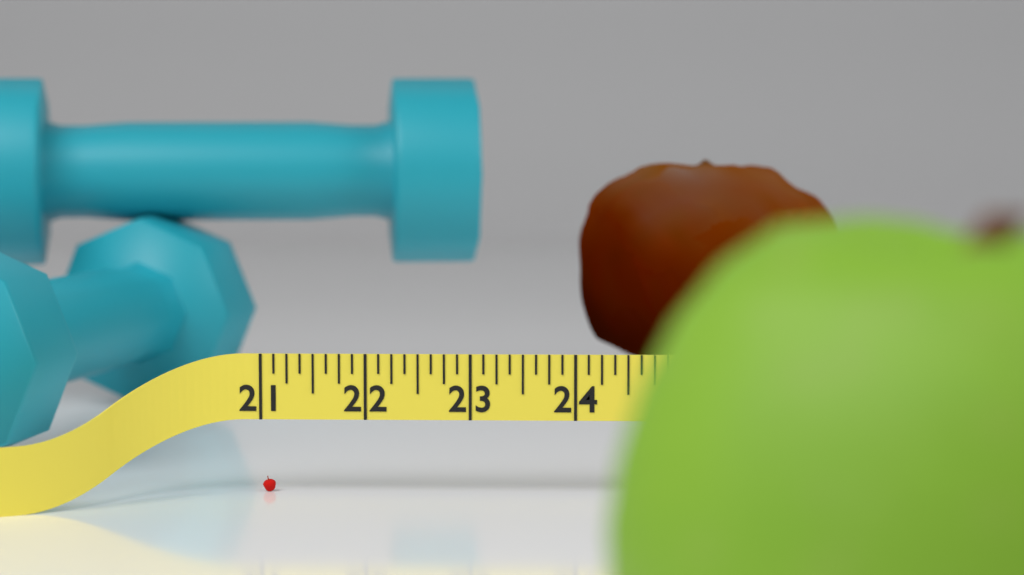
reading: 21.125 (no unit)
